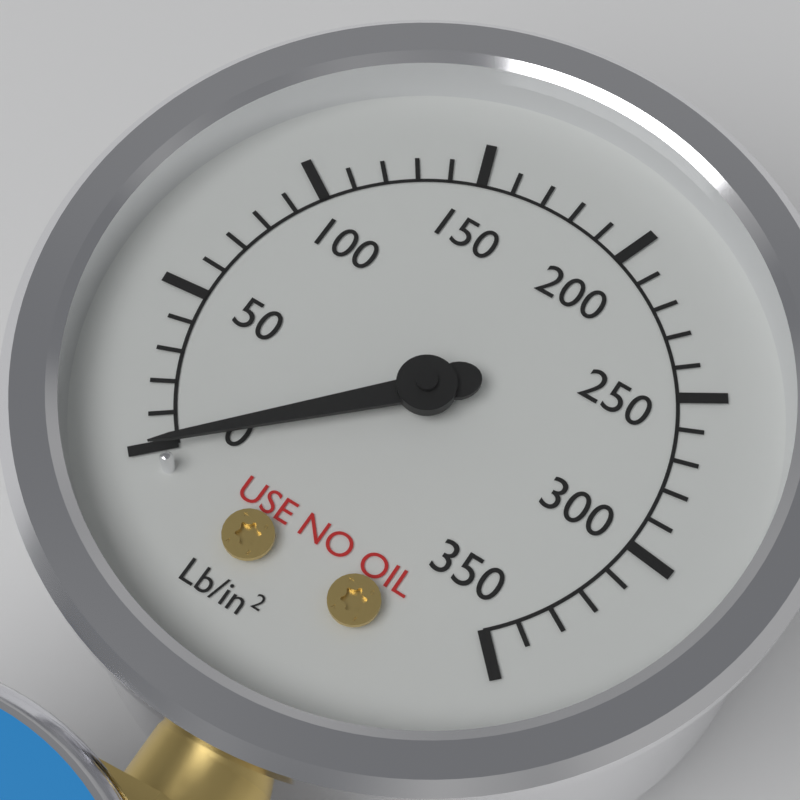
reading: 0 lb/in²
